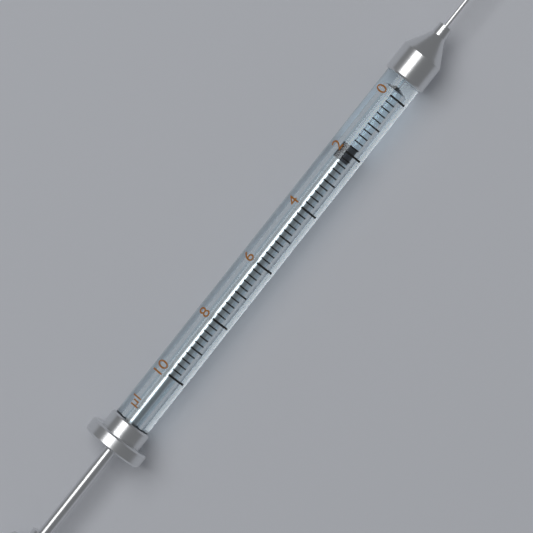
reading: 1.8 µl
